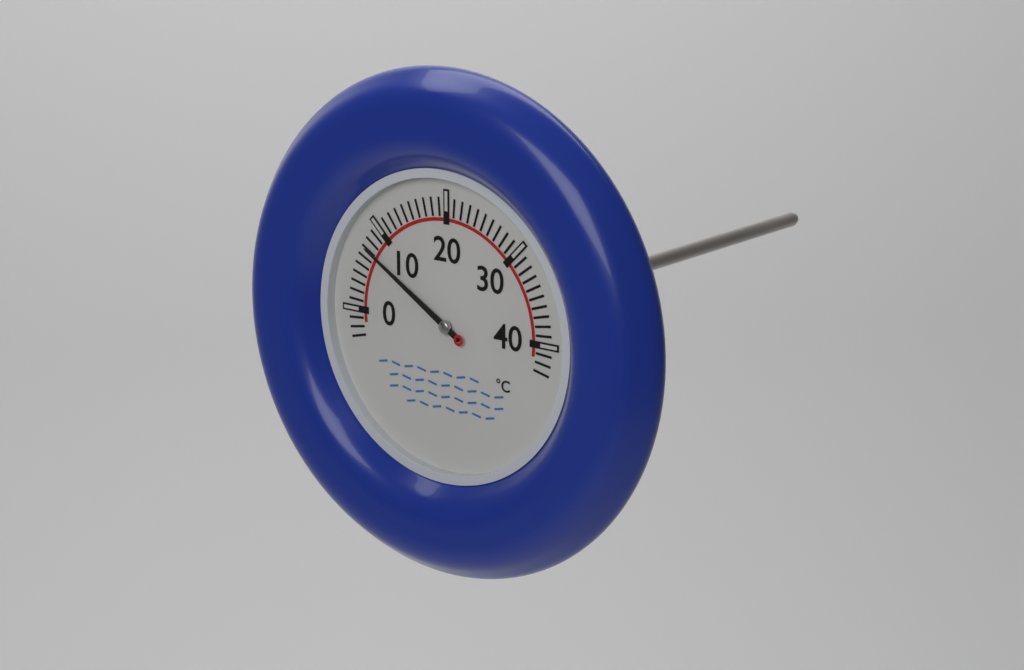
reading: 7 °C
